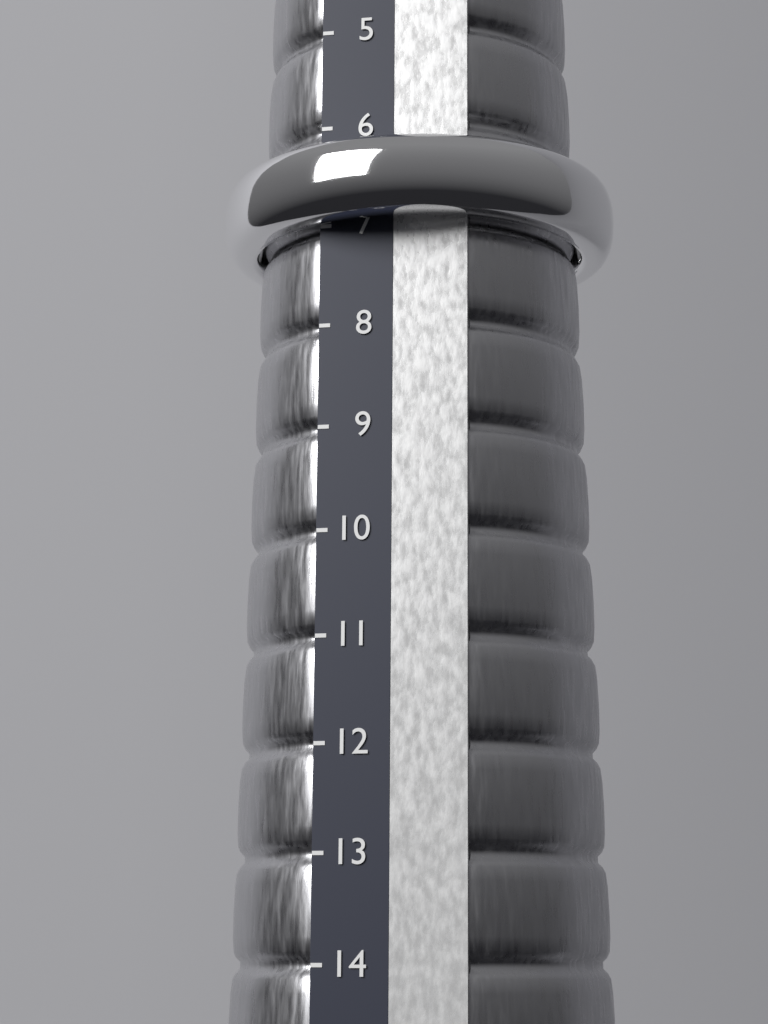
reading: 7 (no unit)
